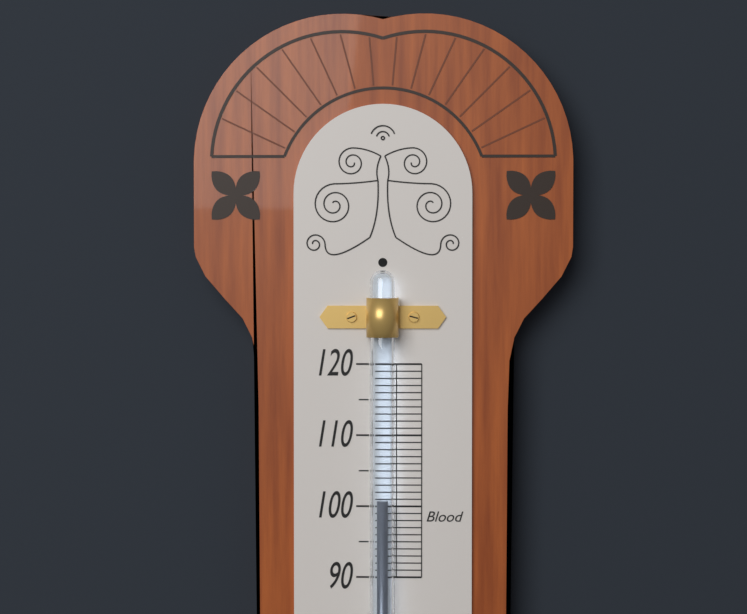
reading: 101 (no unit)
